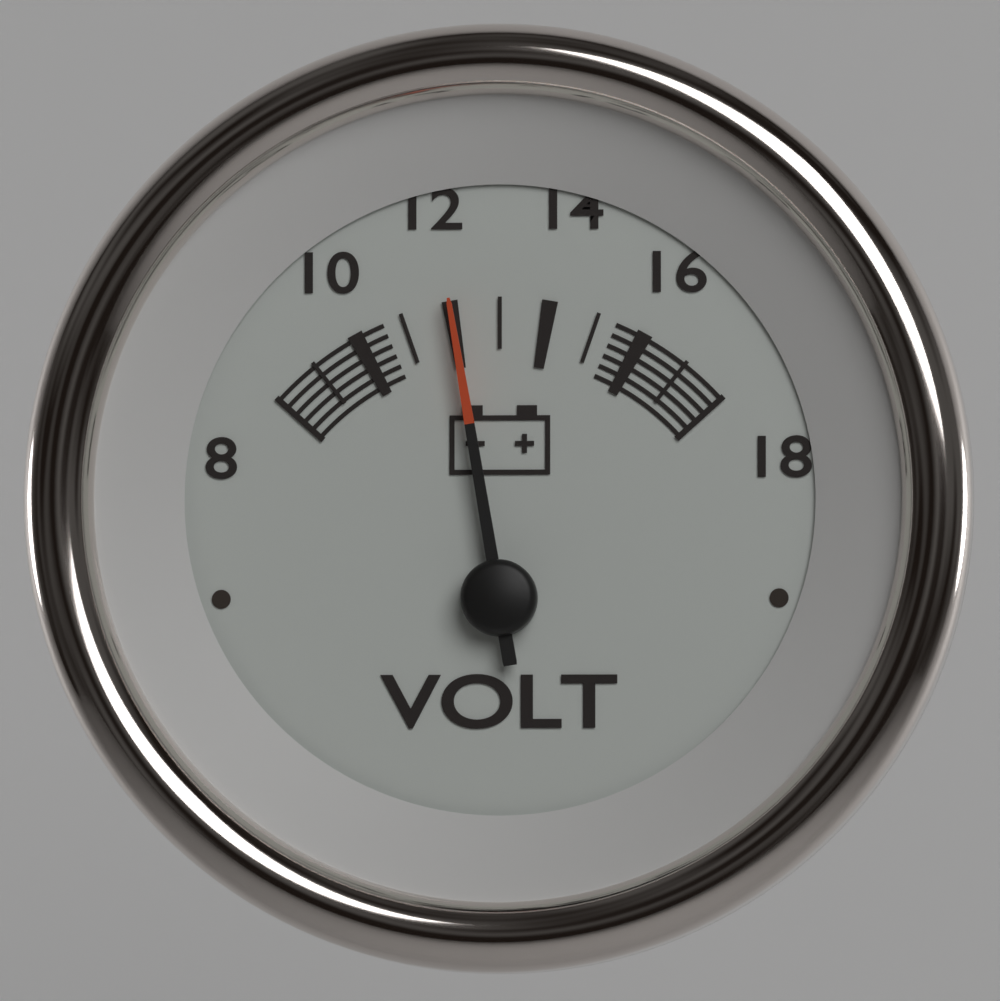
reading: 12 V
